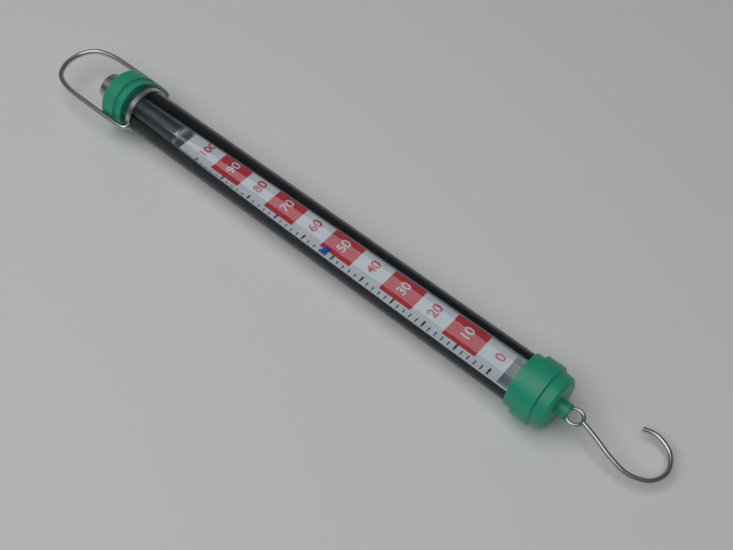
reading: 52 (no unit)
